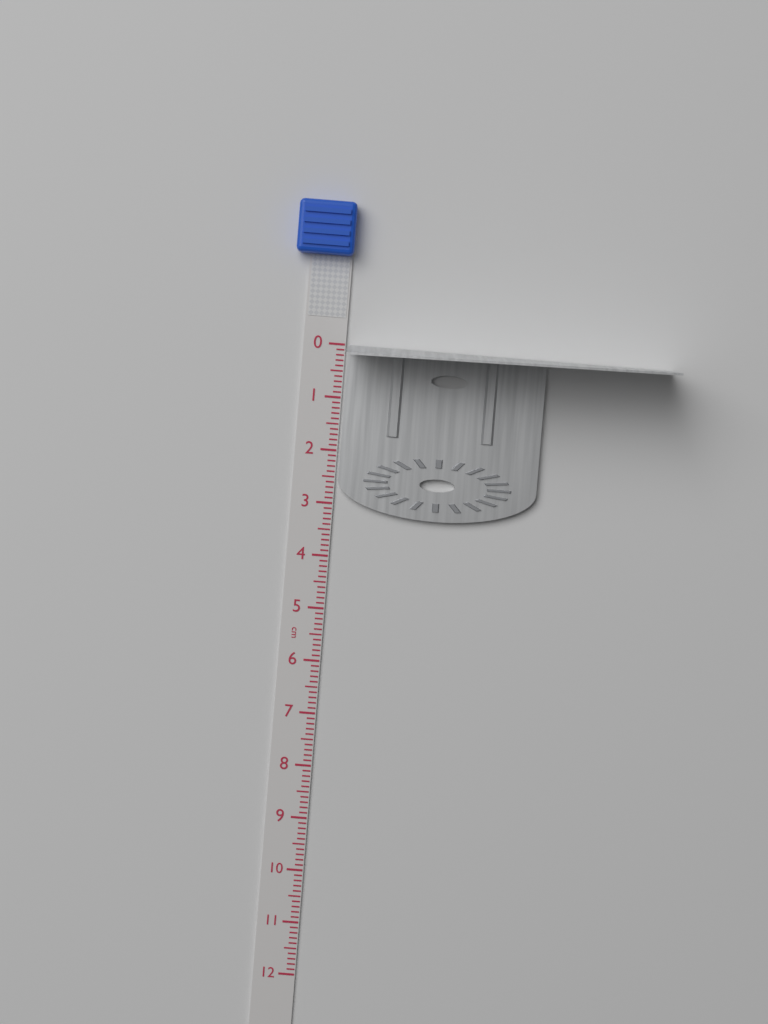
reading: 3.2 cm
